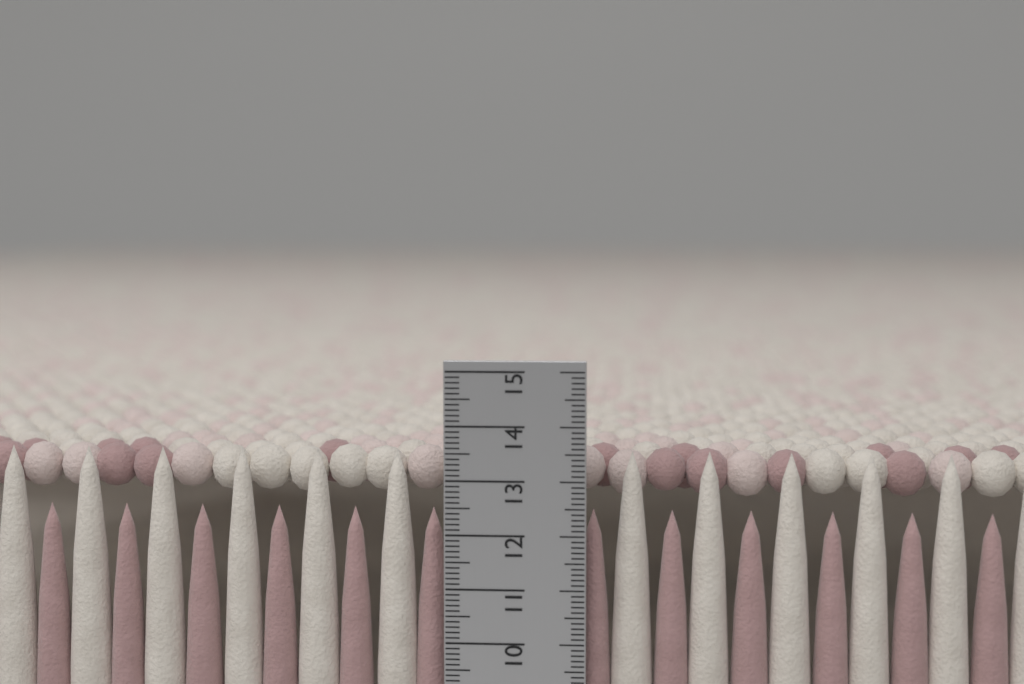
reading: 13.5 cm
